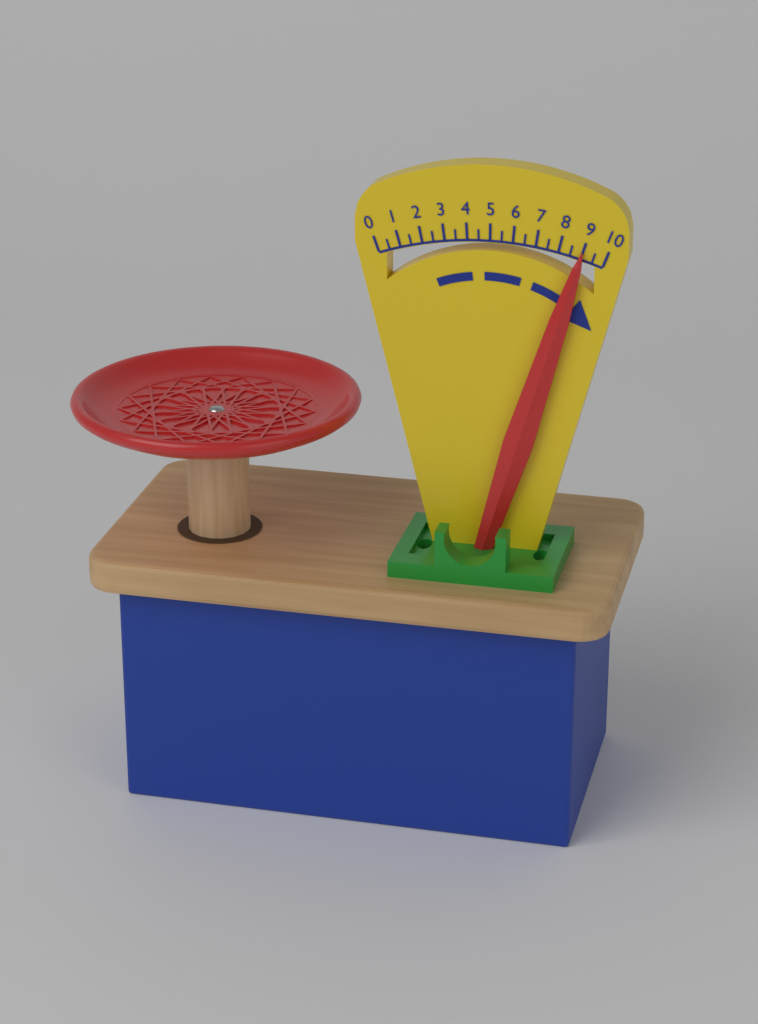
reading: 9.0 (no unit)
